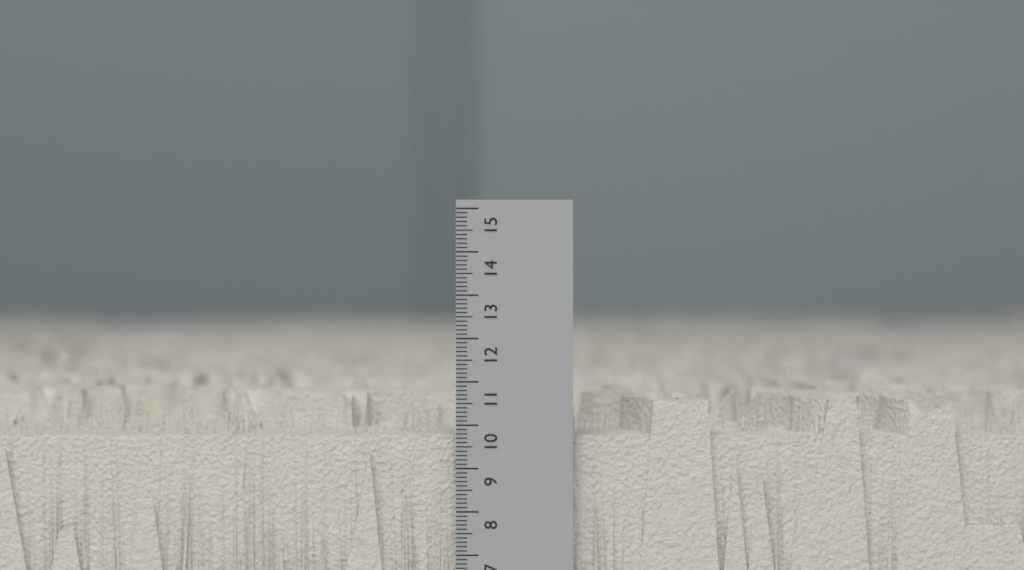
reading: 10.6 cm
